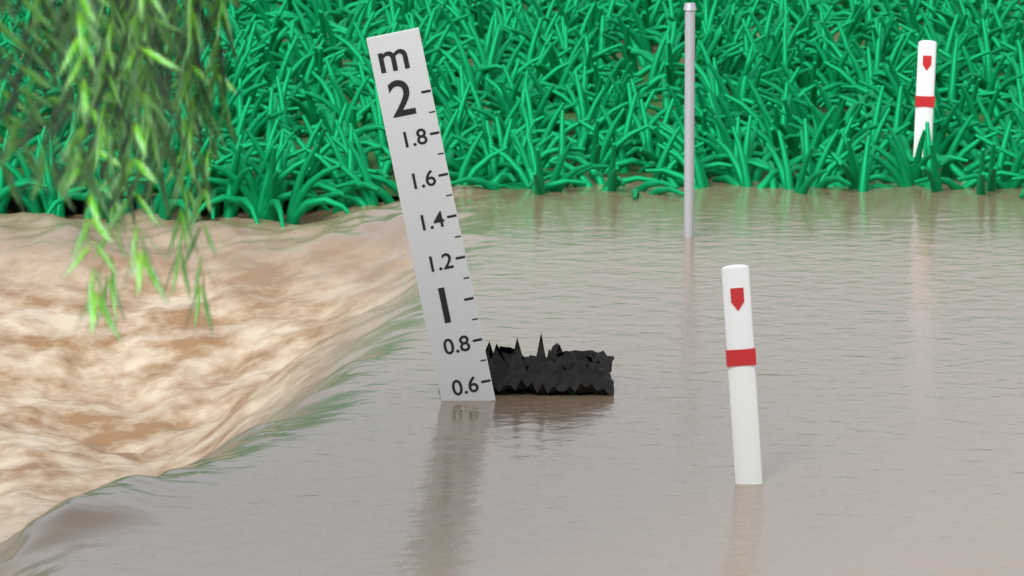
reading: 0.5 m
